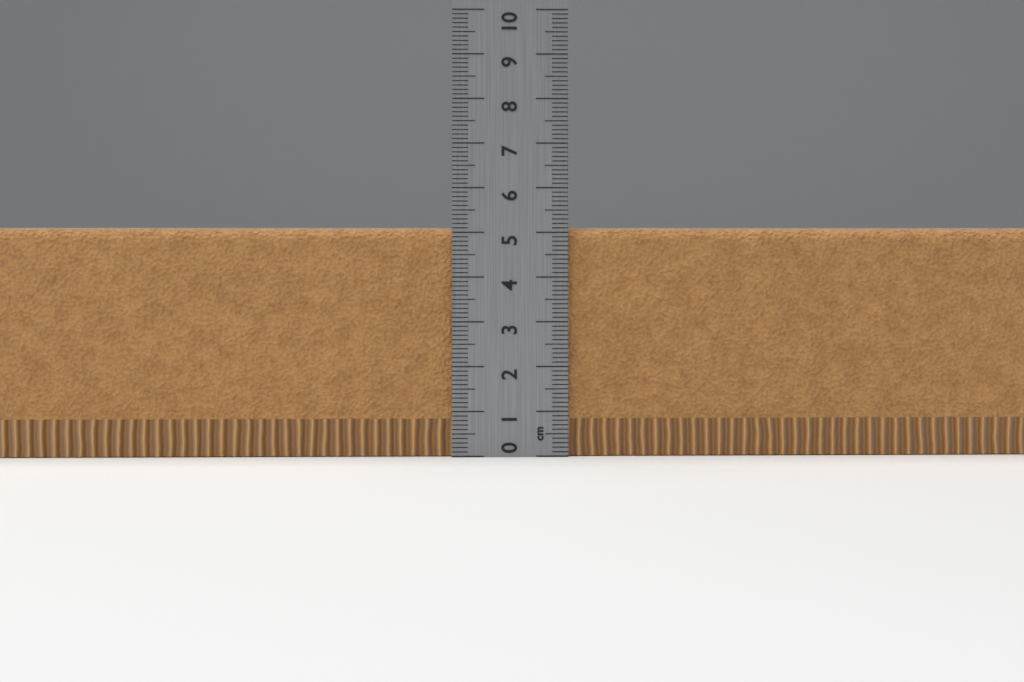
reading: 5.1 cm
